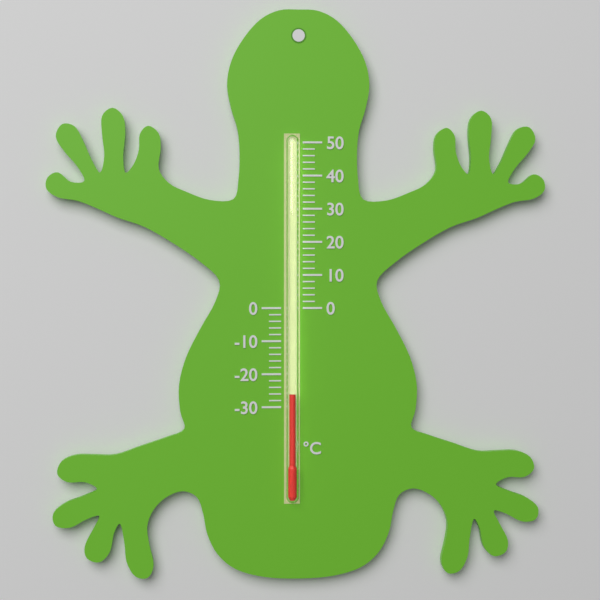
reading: -26 °C
